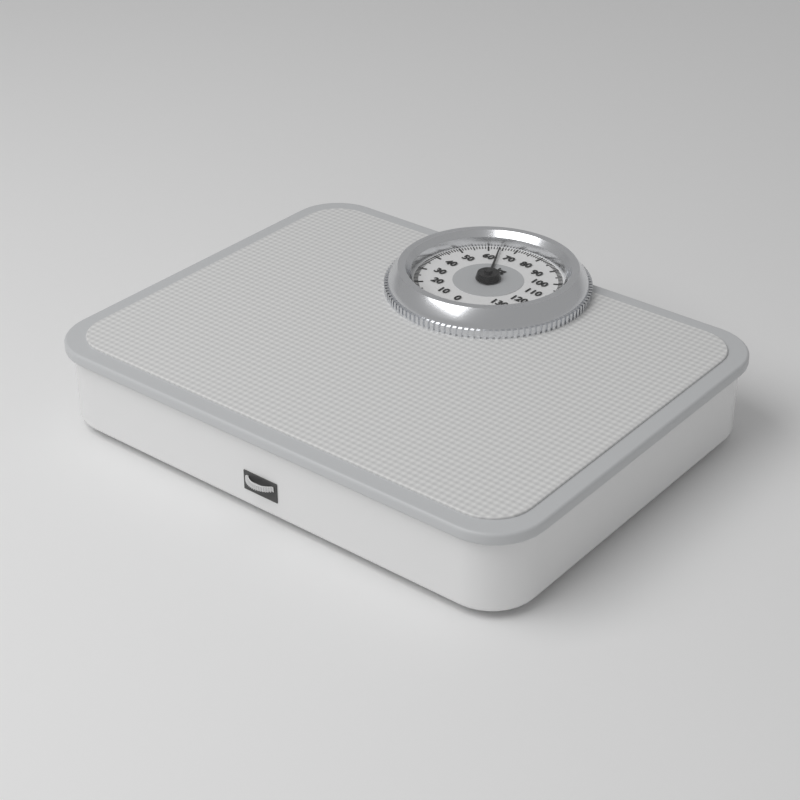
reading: 64 kg
